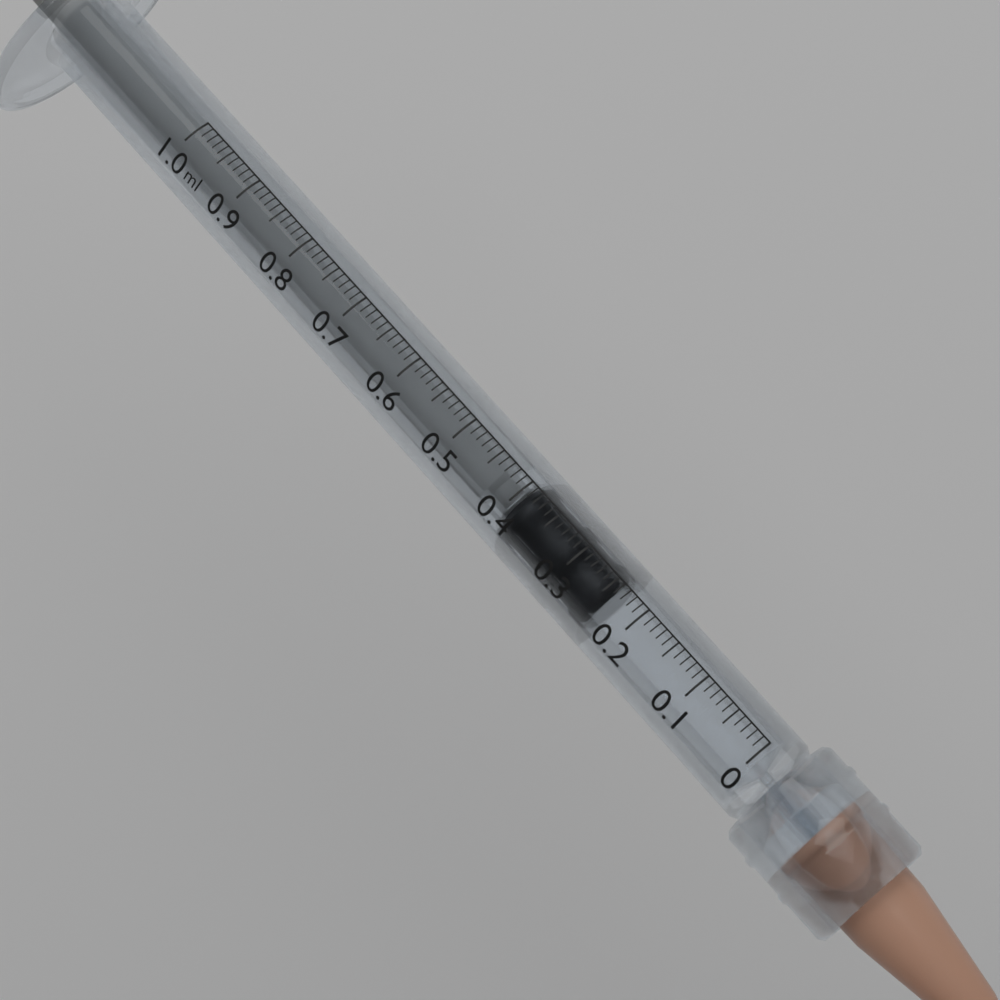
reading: 0.24 ml
